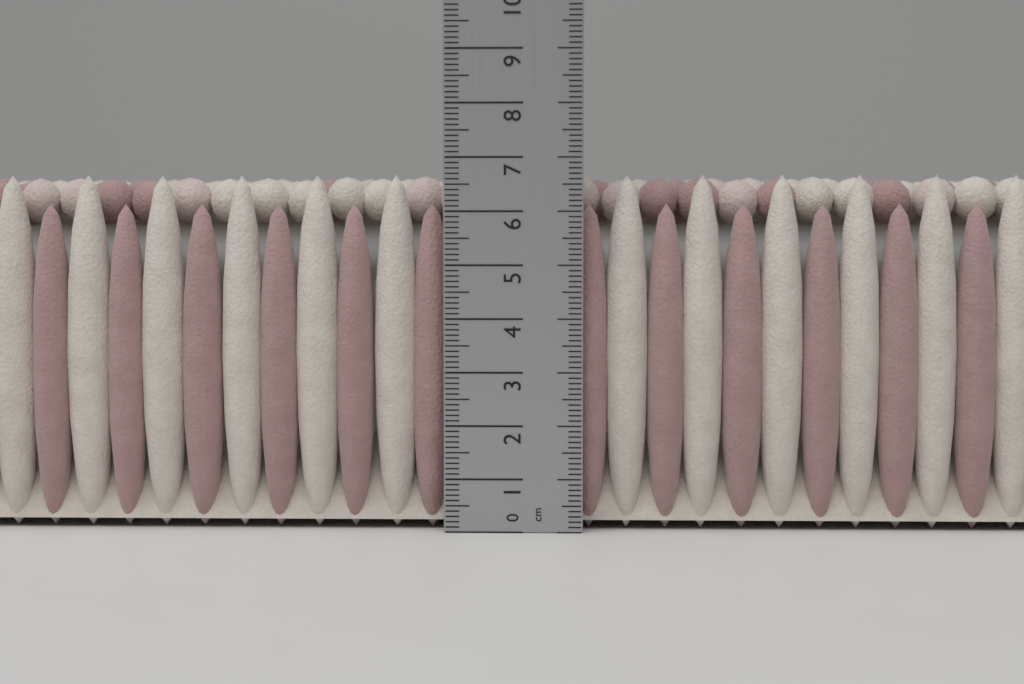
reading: 6.7 cm
